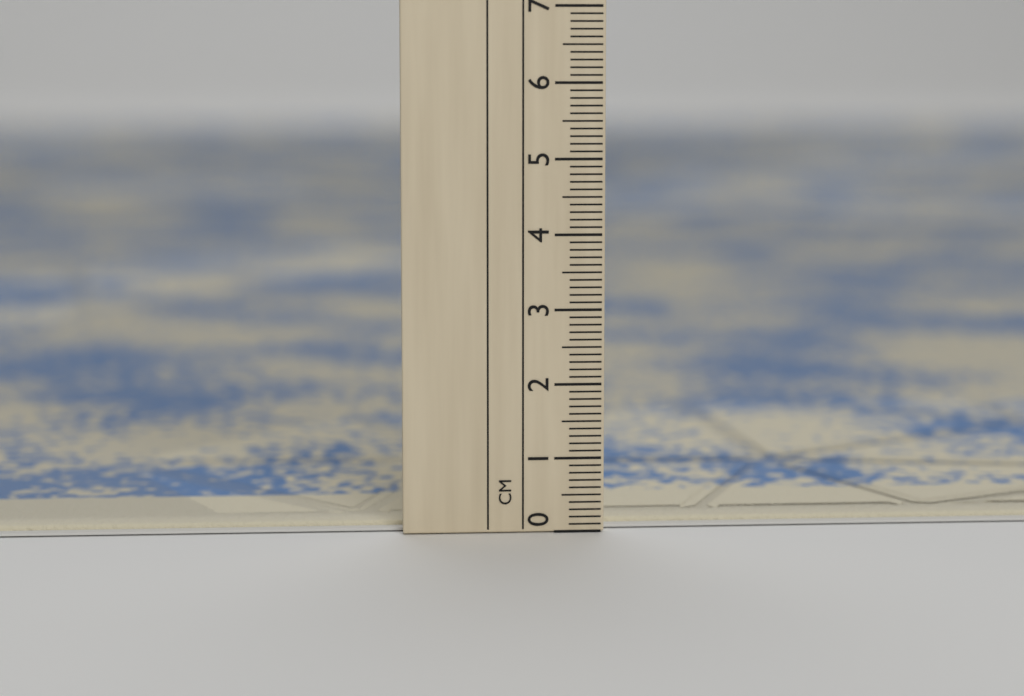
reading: 0.1 cm
